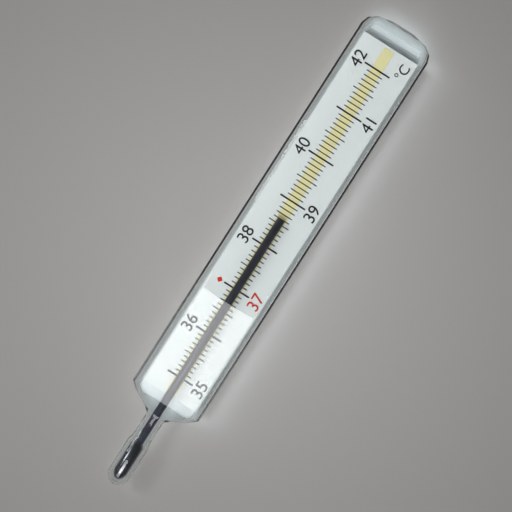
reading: 38.6 °C
